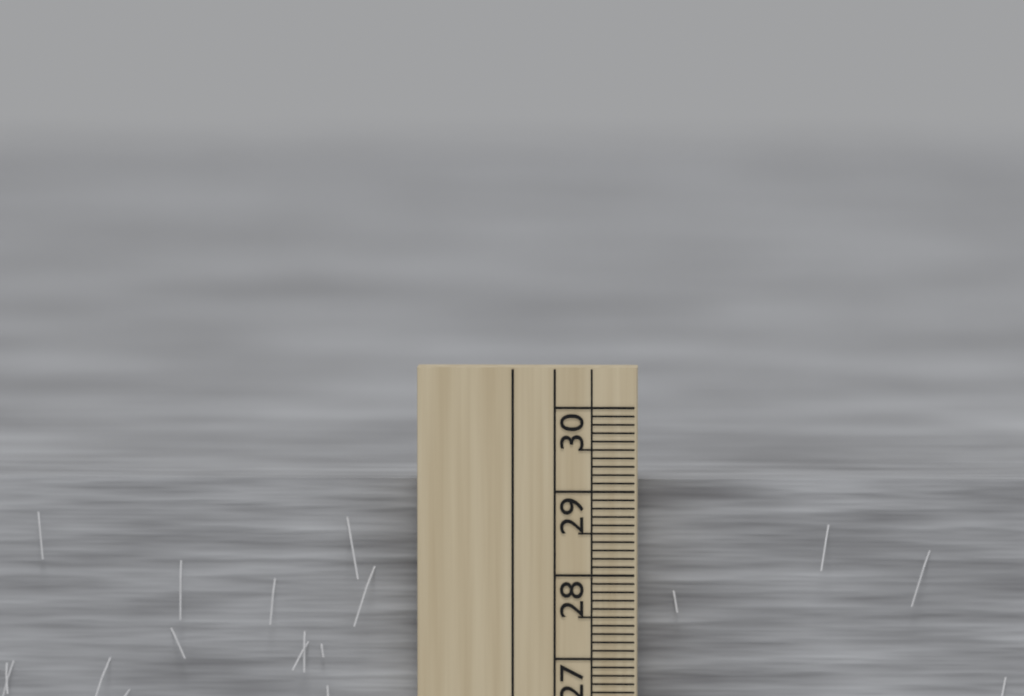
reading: 29.1 cm
